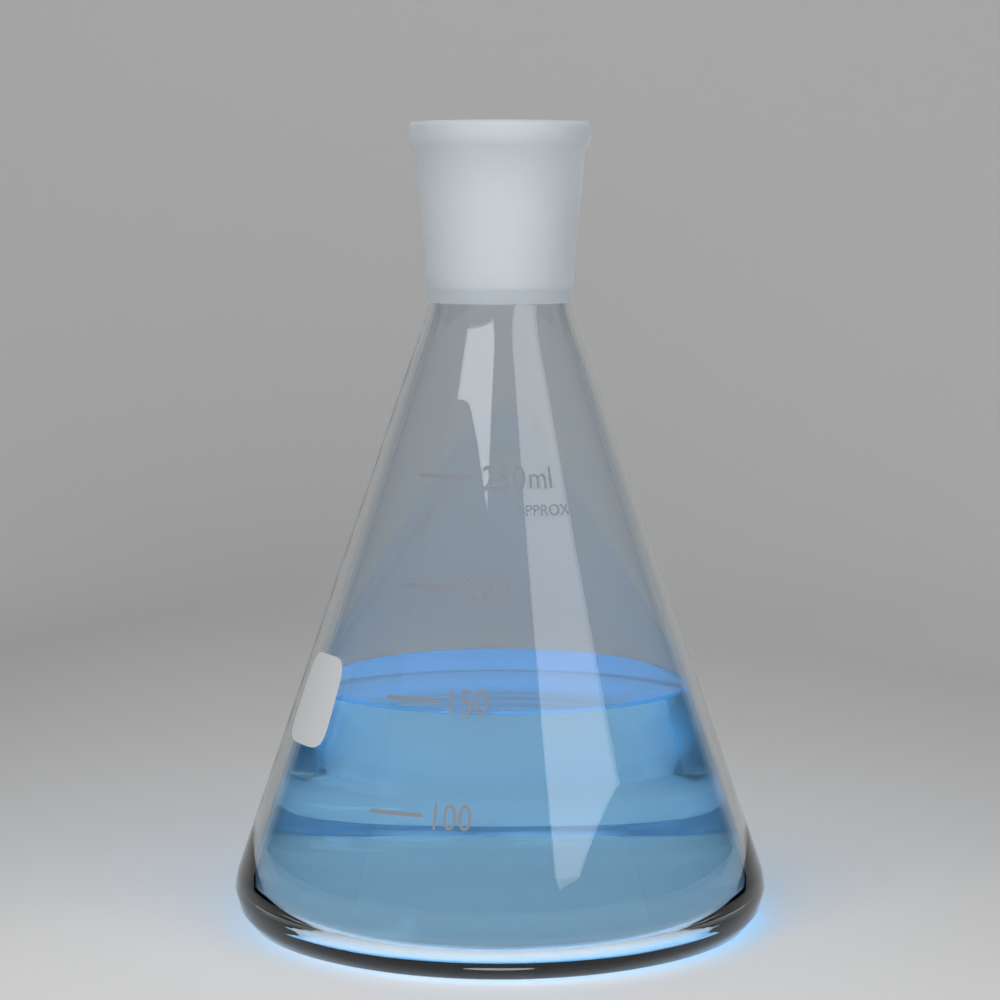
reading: 145 ml
